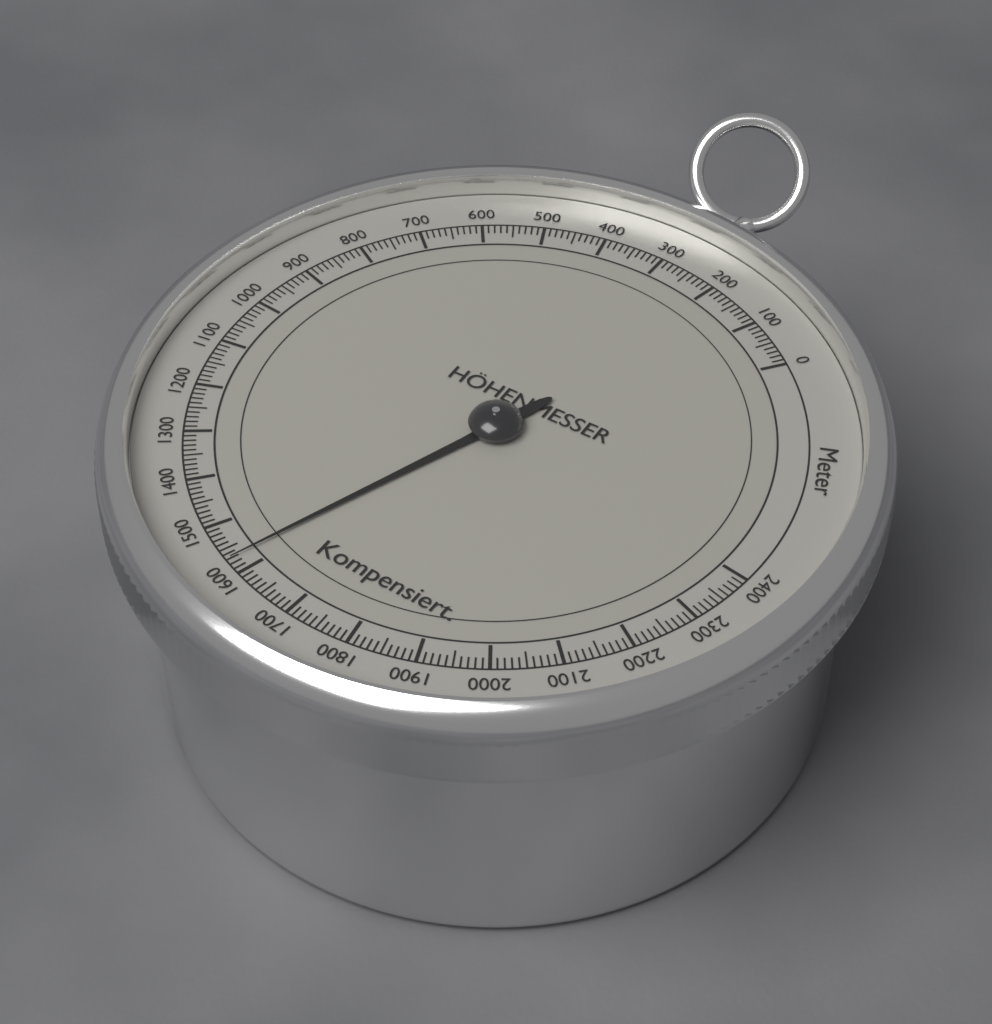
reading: 1570 m
